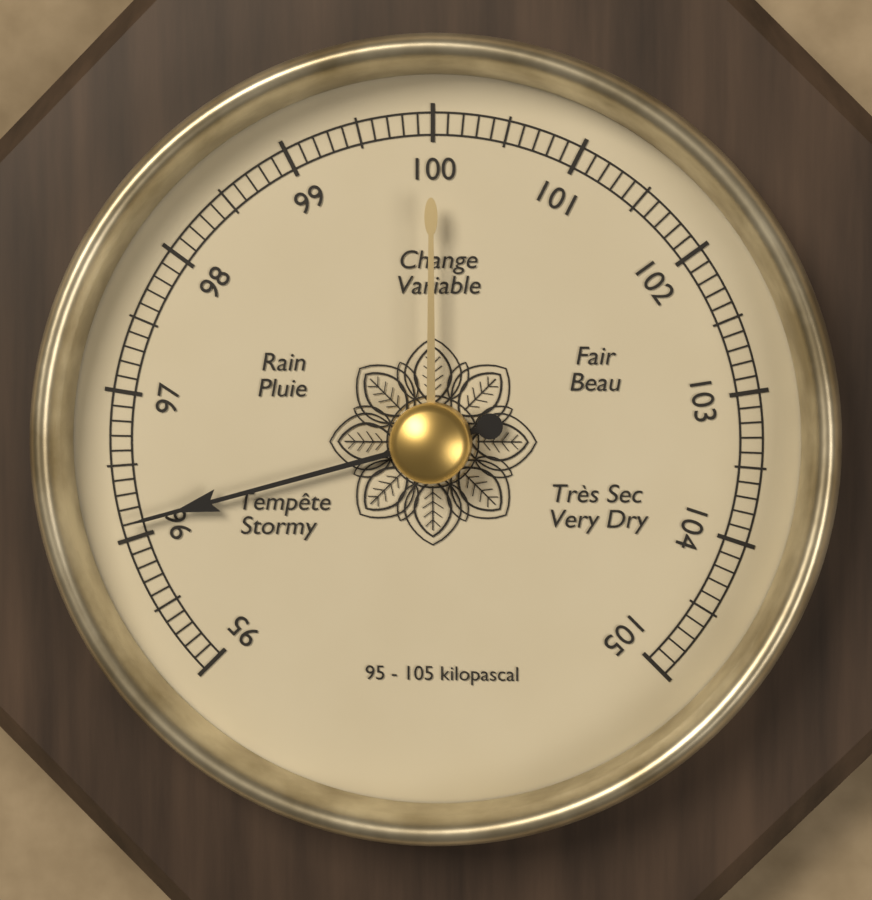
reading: 96.1 kPa
